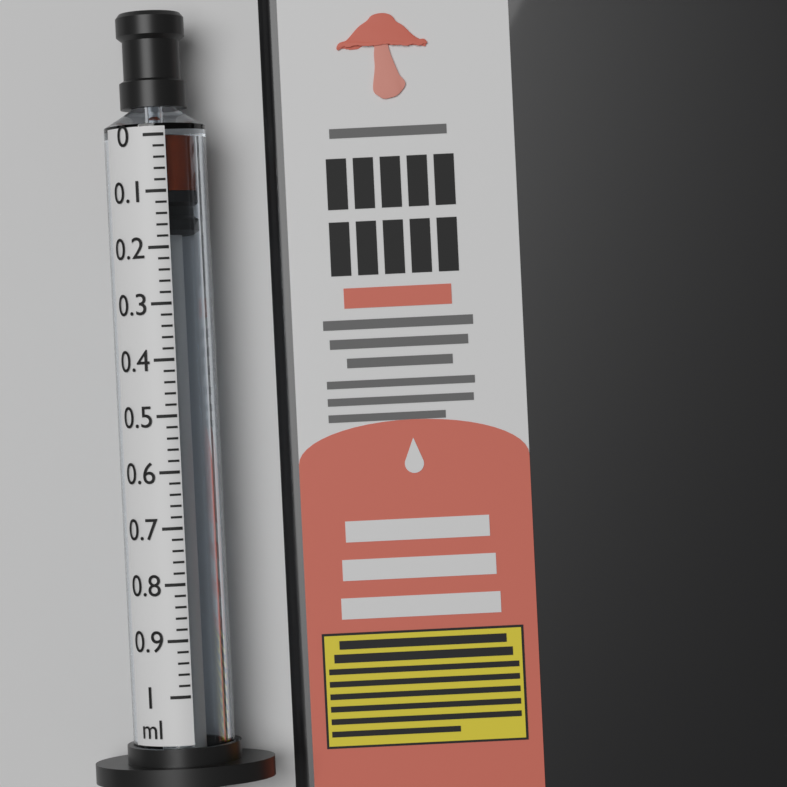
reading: 0.10 ml
